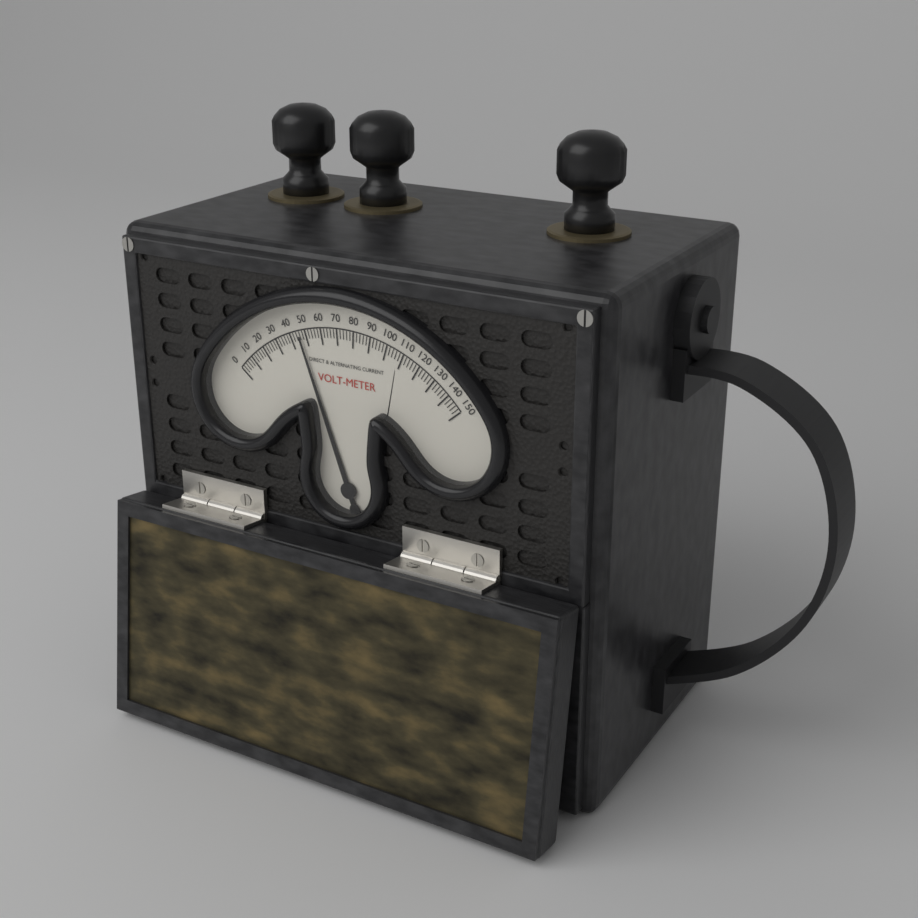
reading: 46 V
